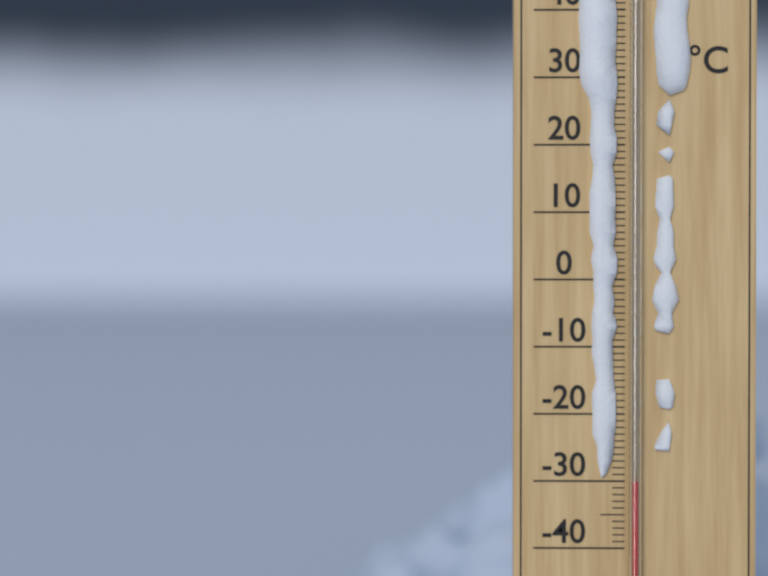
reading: -30 °C
